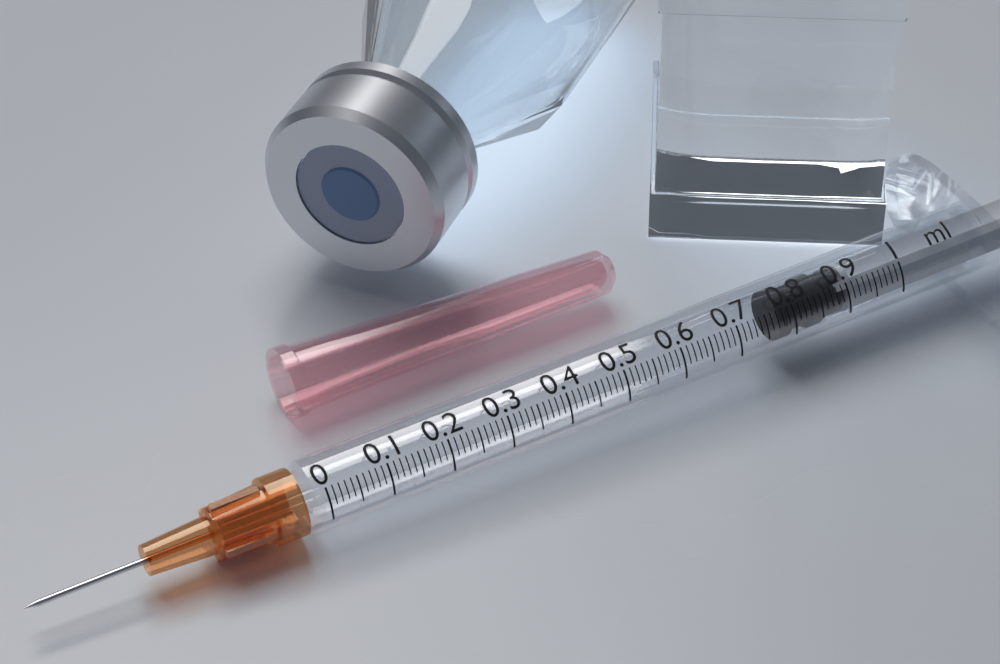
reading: 0.78 ml
